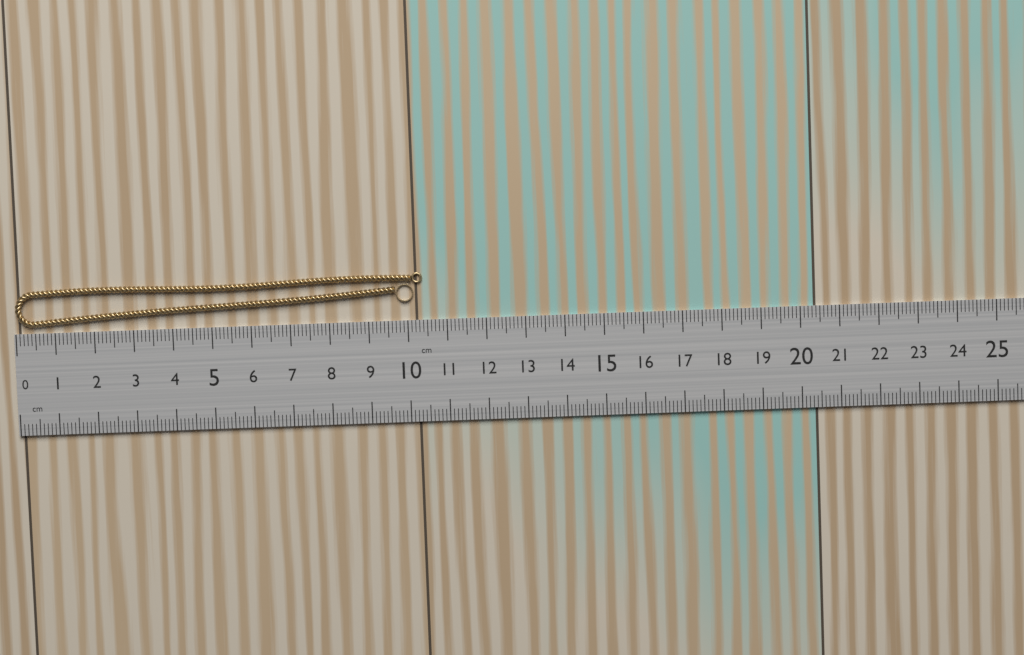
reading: 10.4 cm
